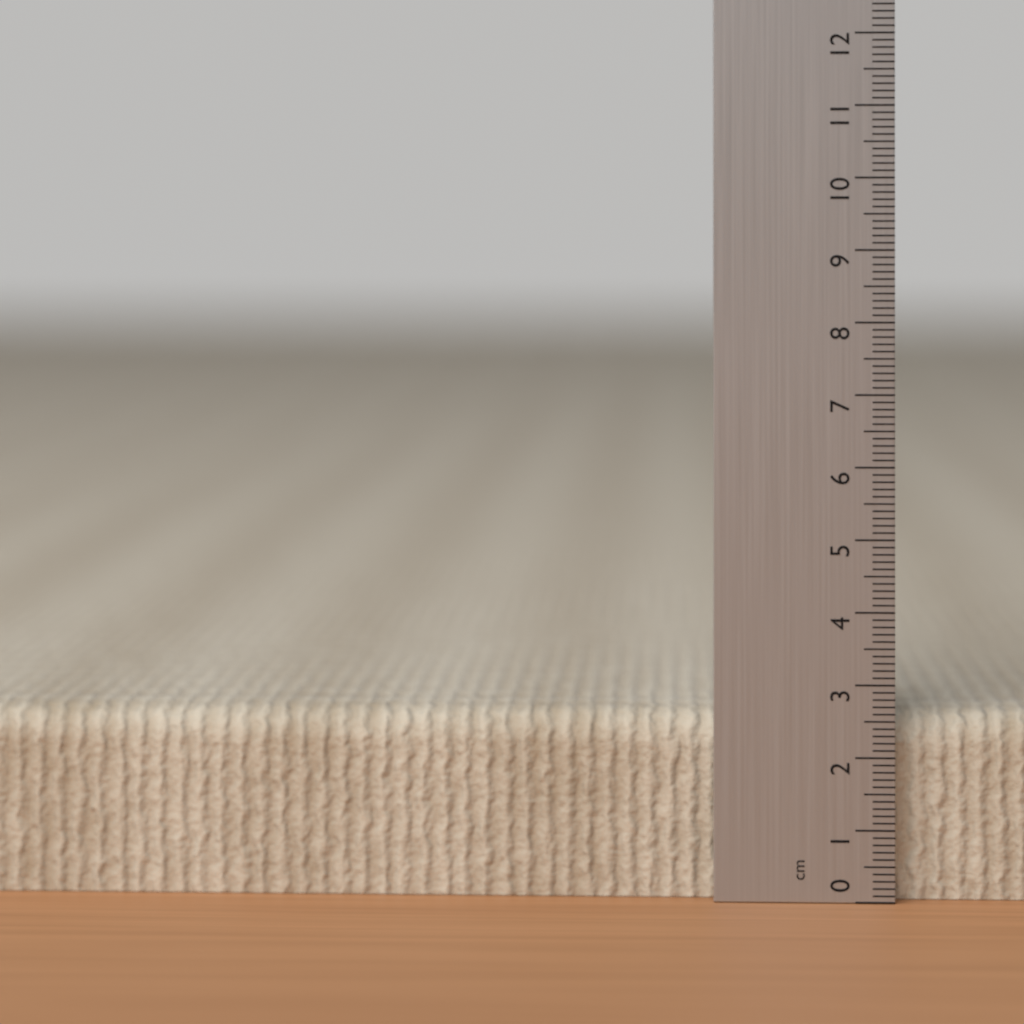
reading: 2.6 cm
